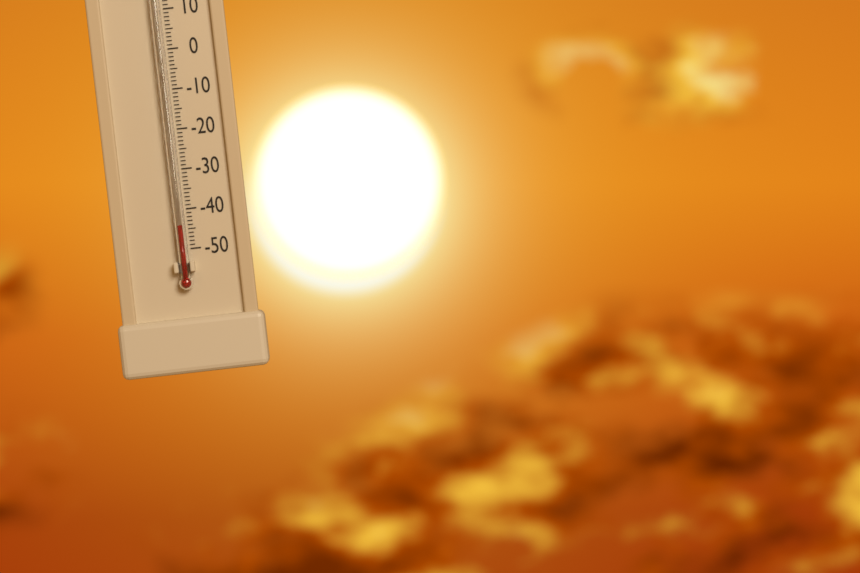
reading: -44 °C
